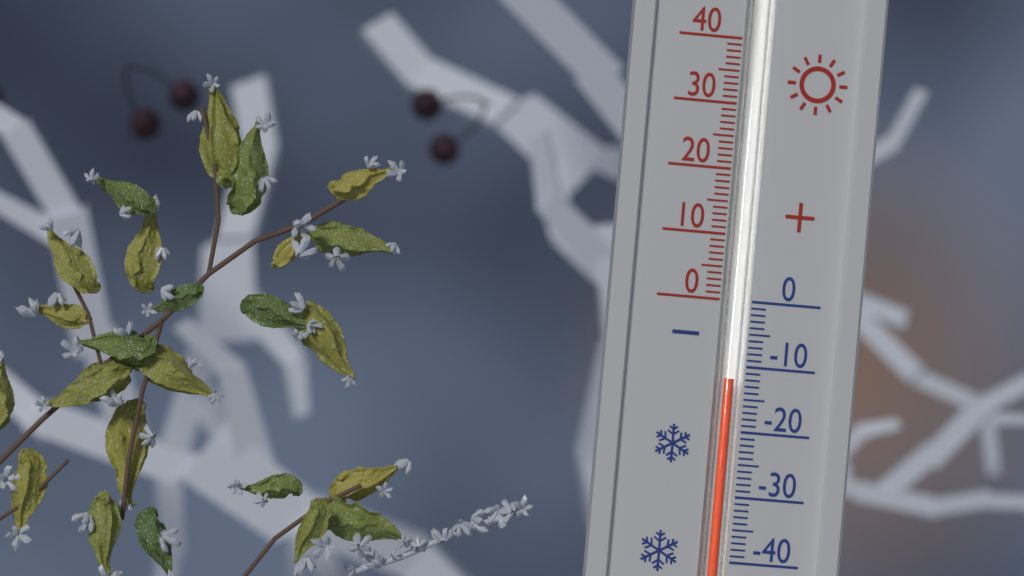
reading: -12 (no unit)
